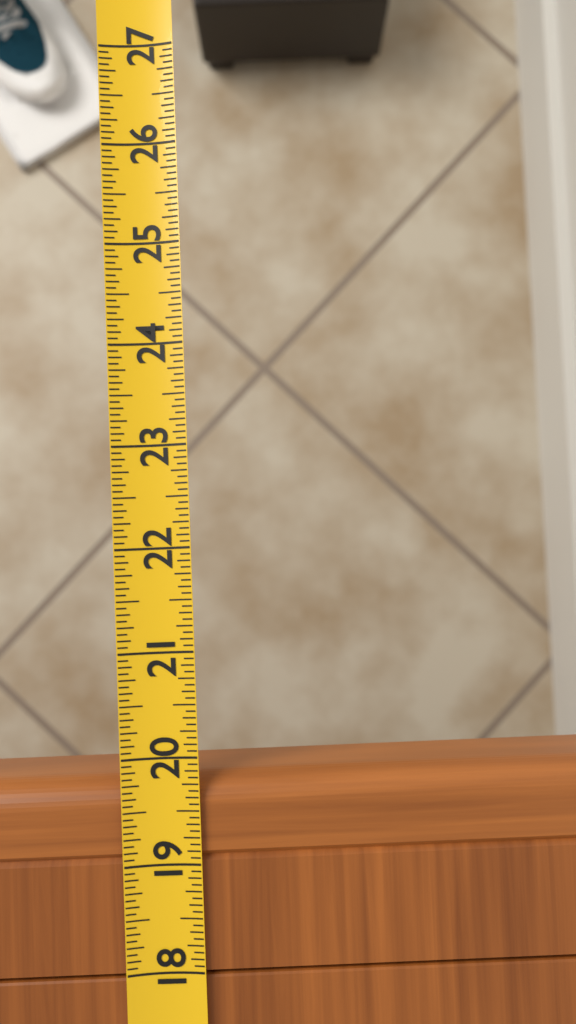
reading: 19.8125 (no unit)
